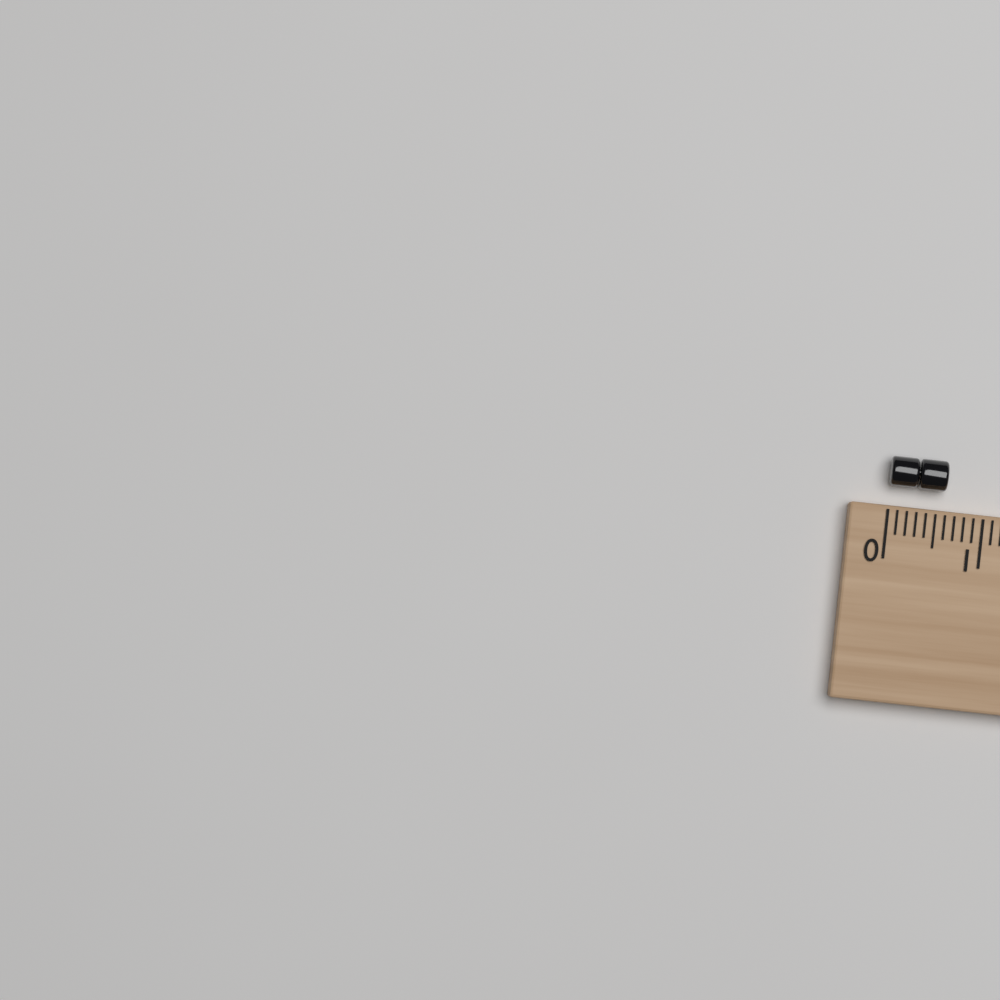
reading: 0.6 (no unit)
